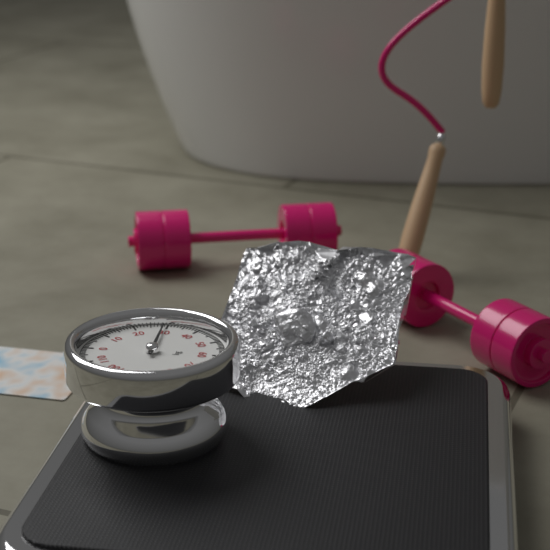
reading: 29 kg
